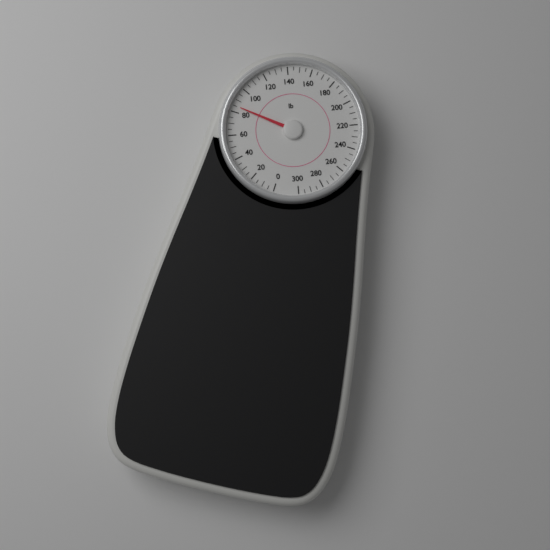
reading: 85 lb
